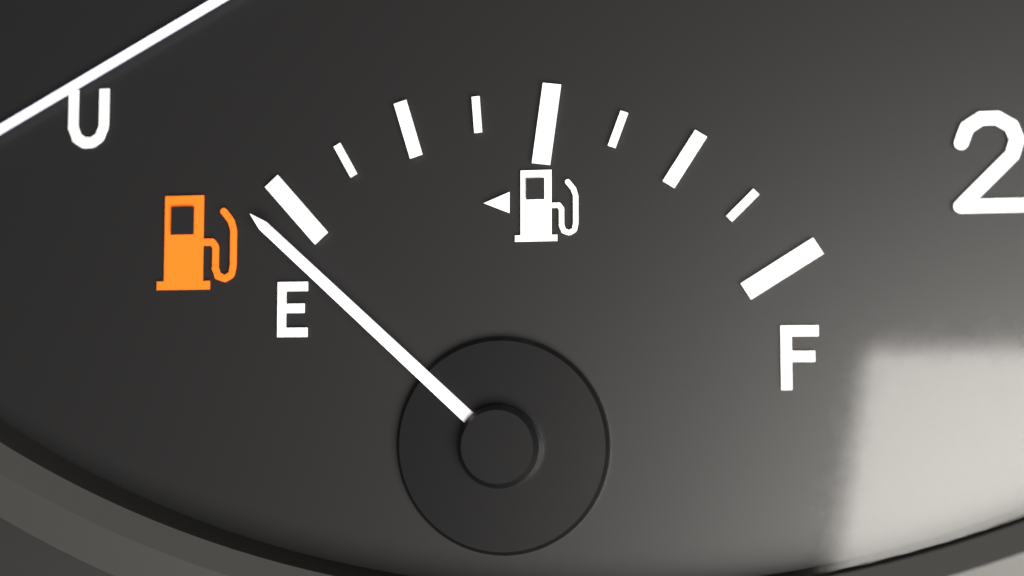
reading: -0.060 (no unit)
